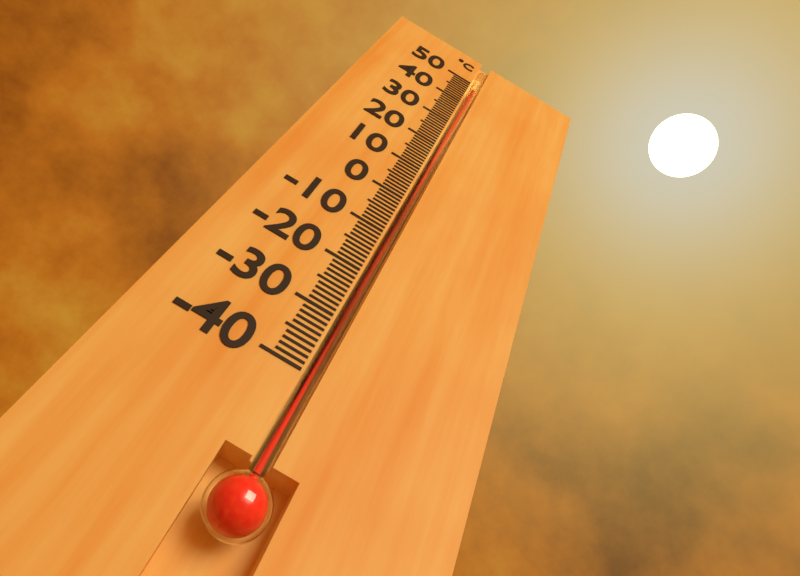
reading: 47 °C
